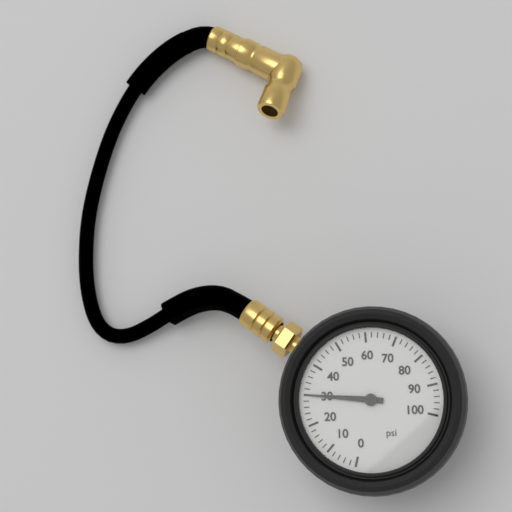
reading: 30 psi
